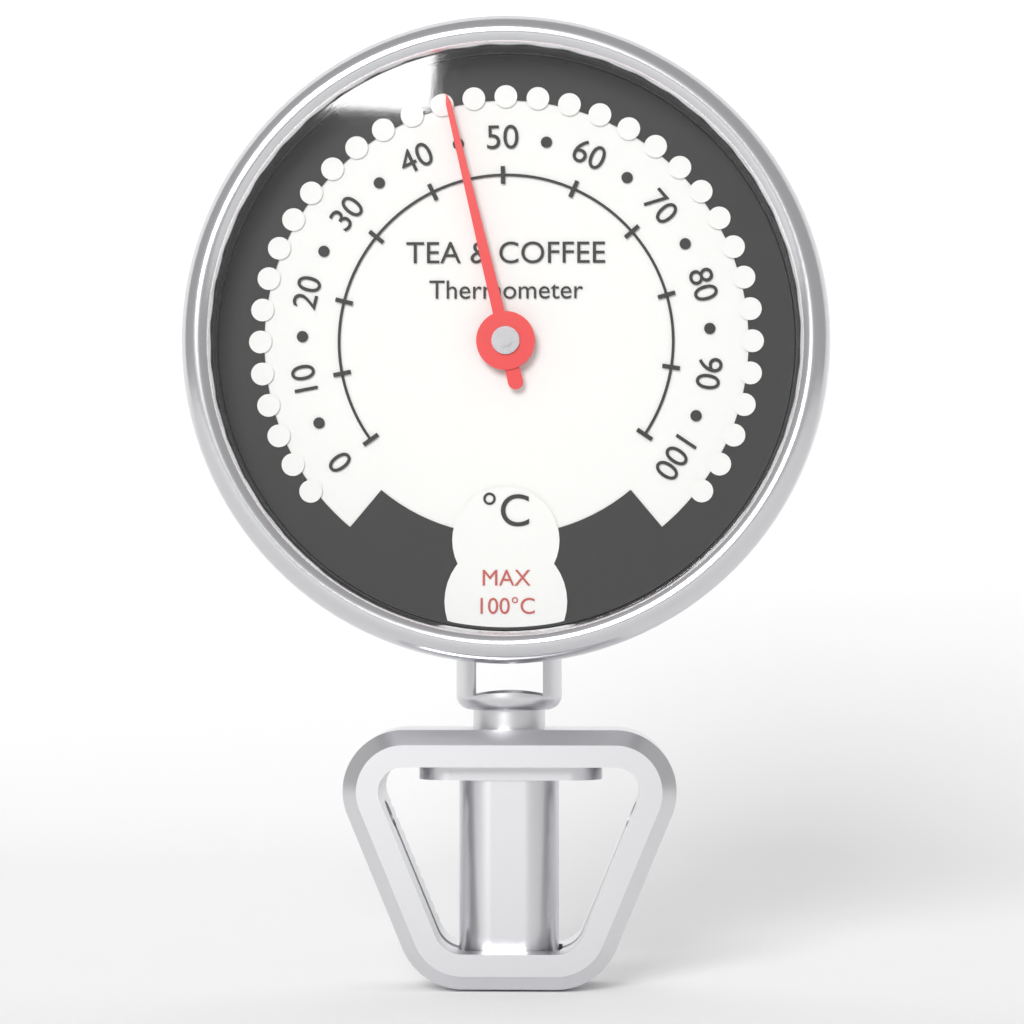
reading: 45 °C
